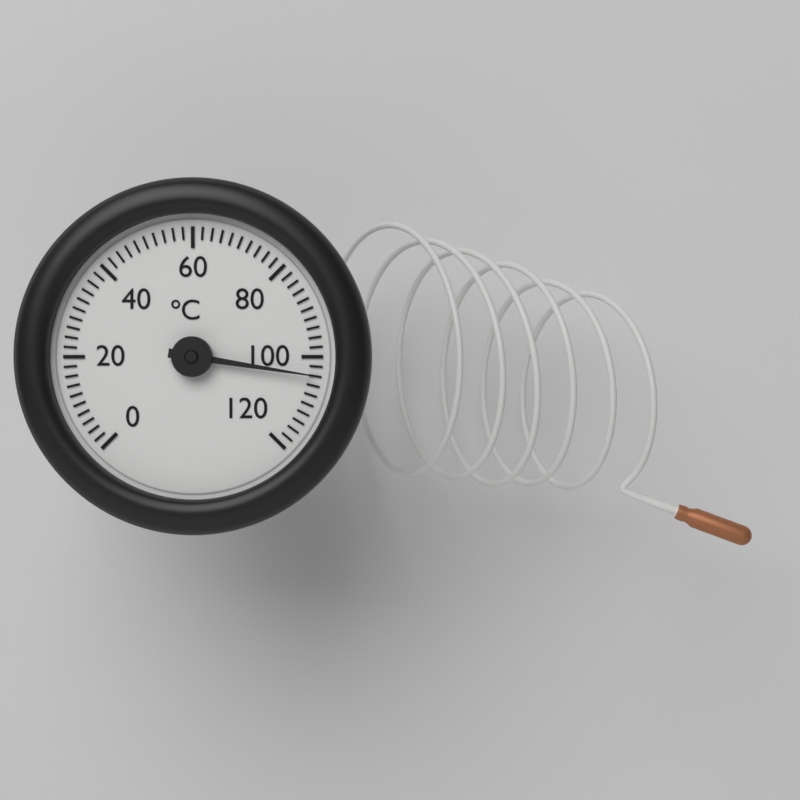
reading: 104 °C
